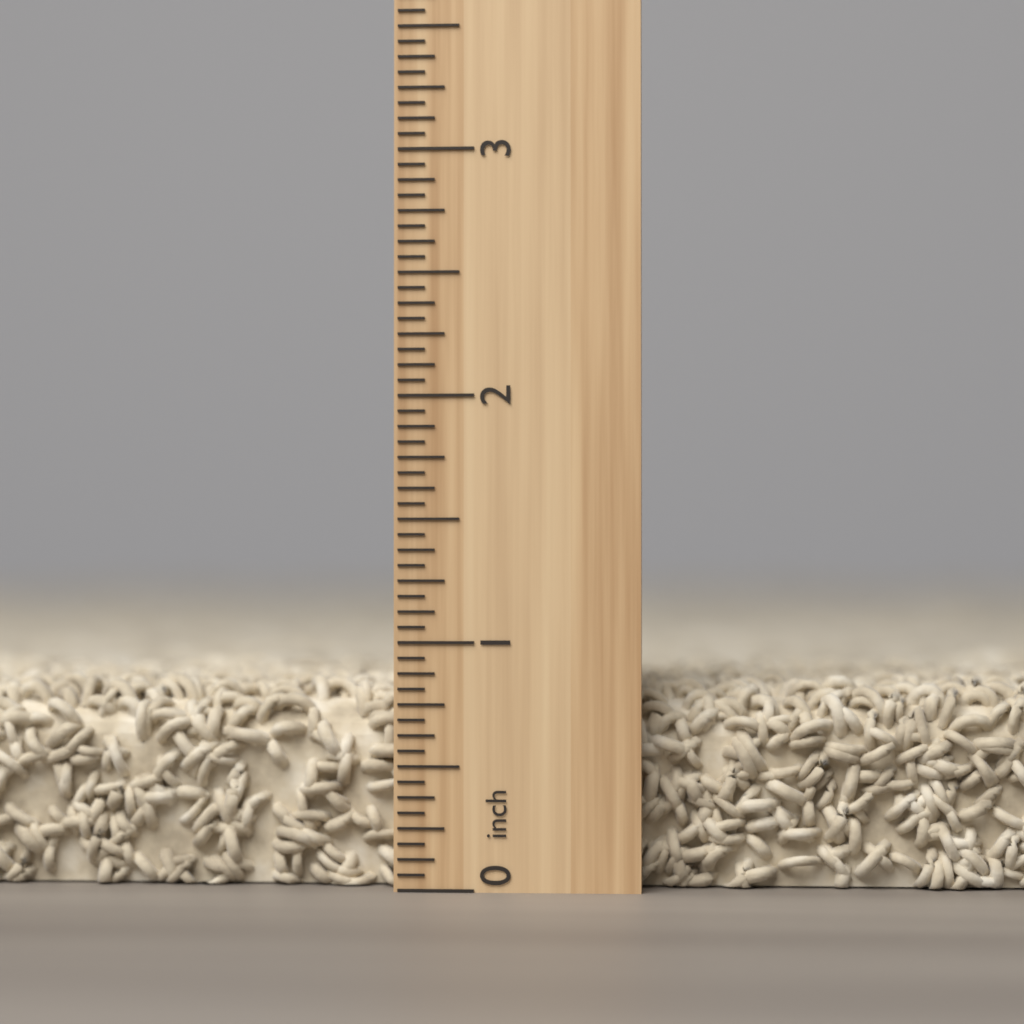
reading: 0.8750 inch
